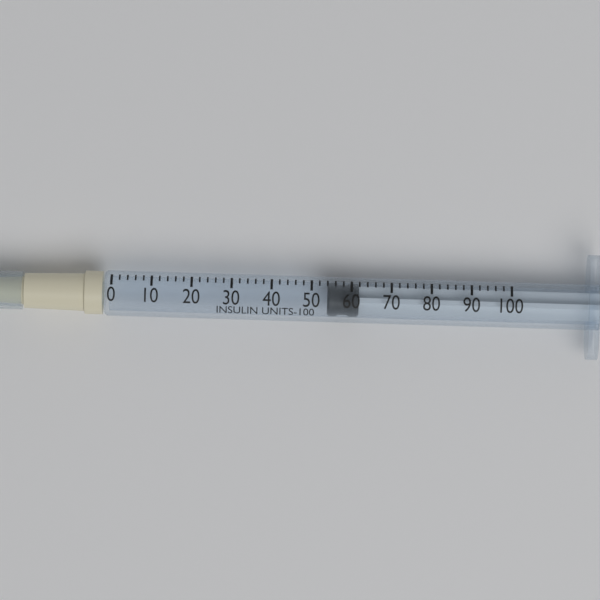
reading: 54 units
